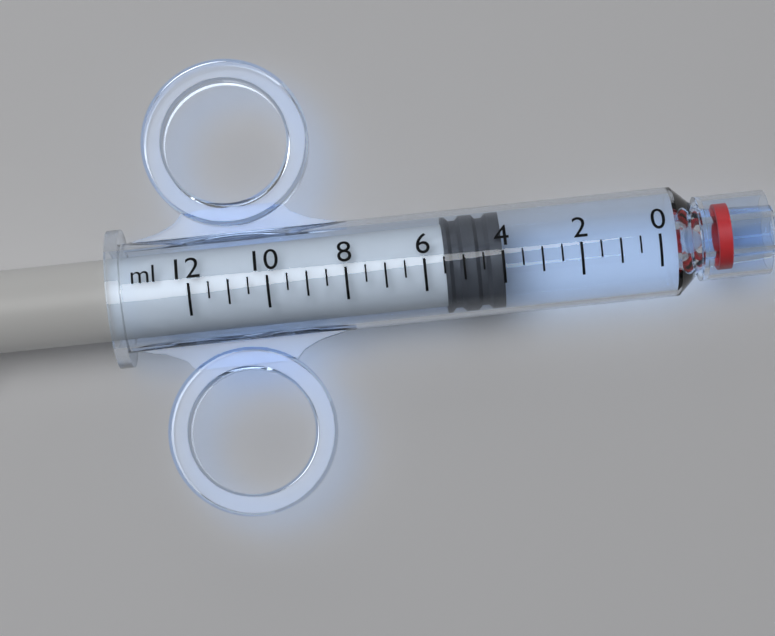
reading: 4.0 ml
